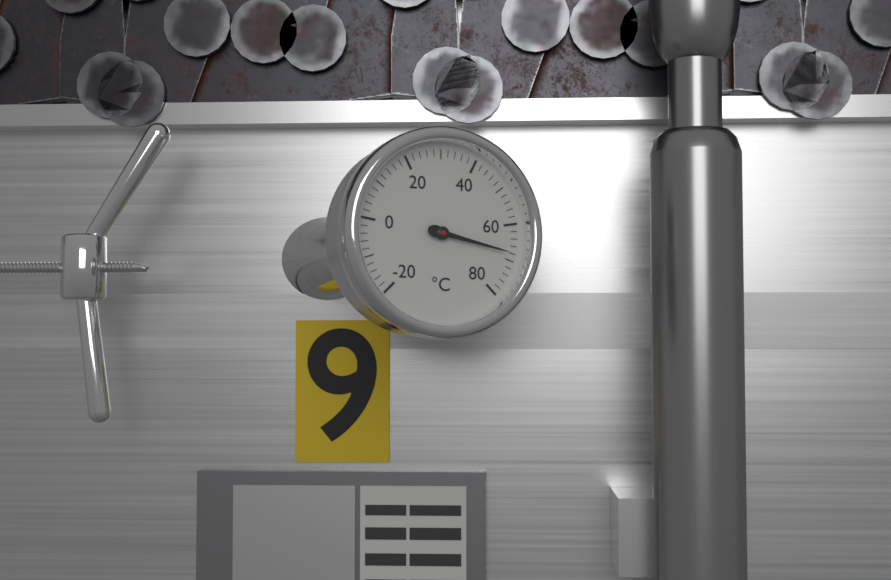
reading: 68 °C
